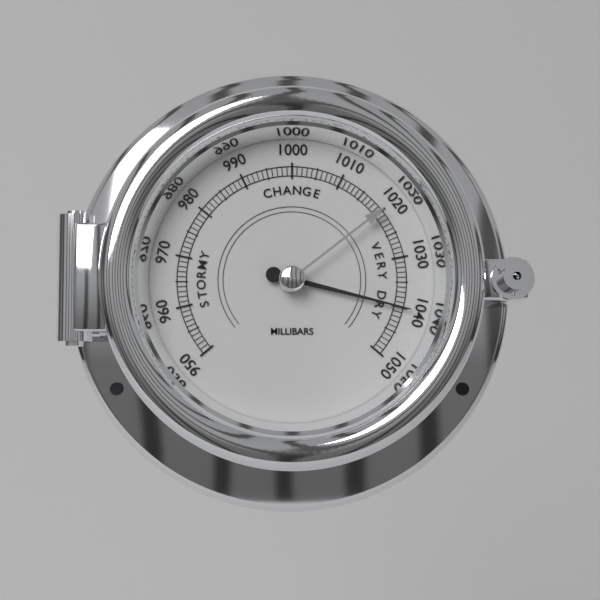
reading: 1040 mbar
